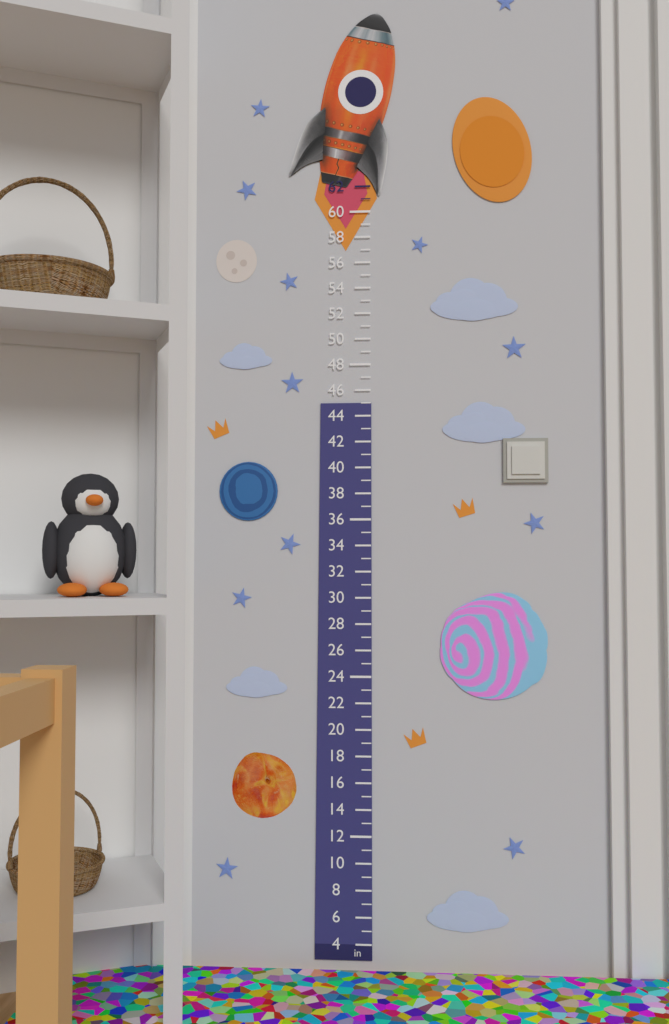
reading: 45 in
